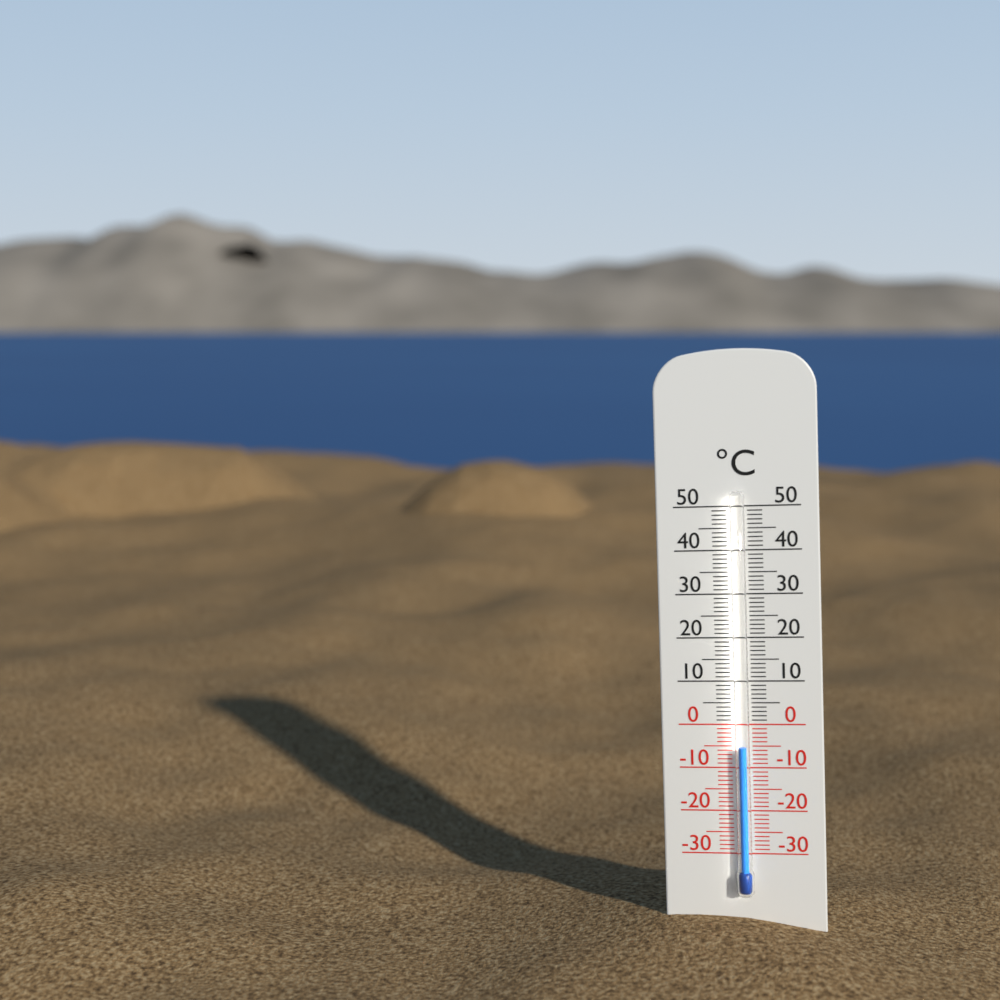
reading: -5 °C
